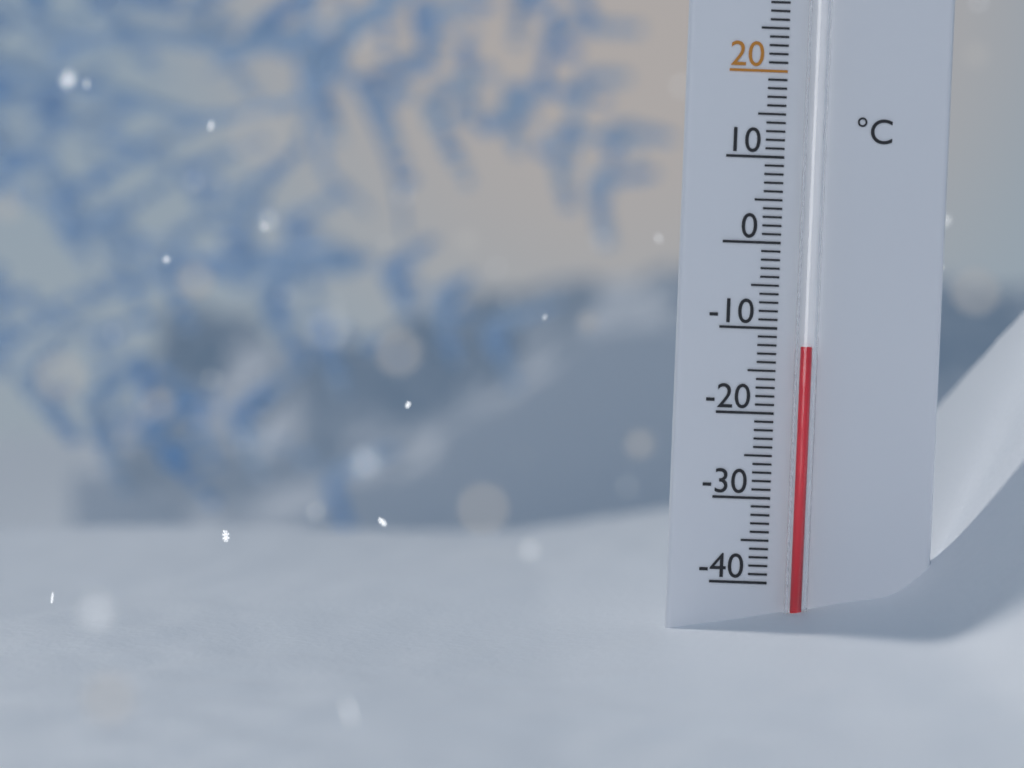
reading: -12 °C
